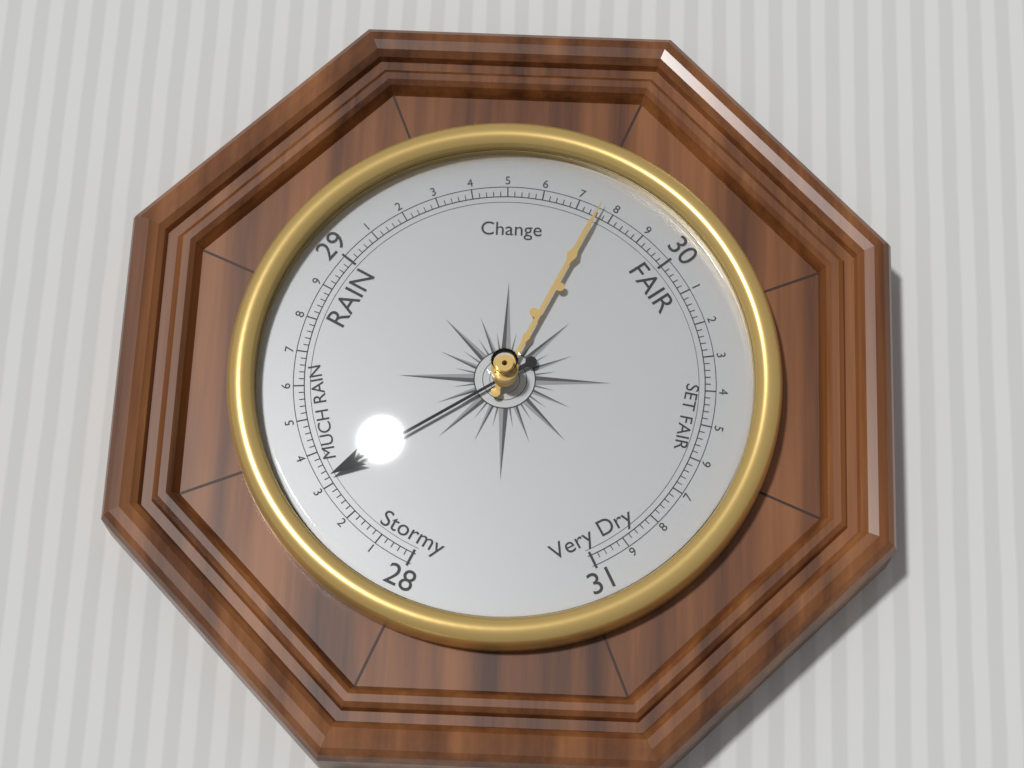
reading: 28.32 (no unit)
